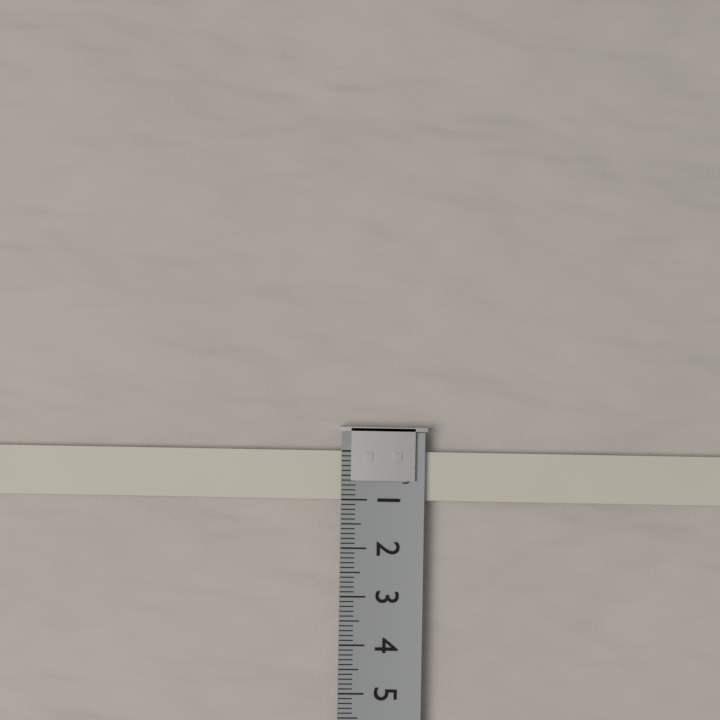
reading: 1.0 cm
